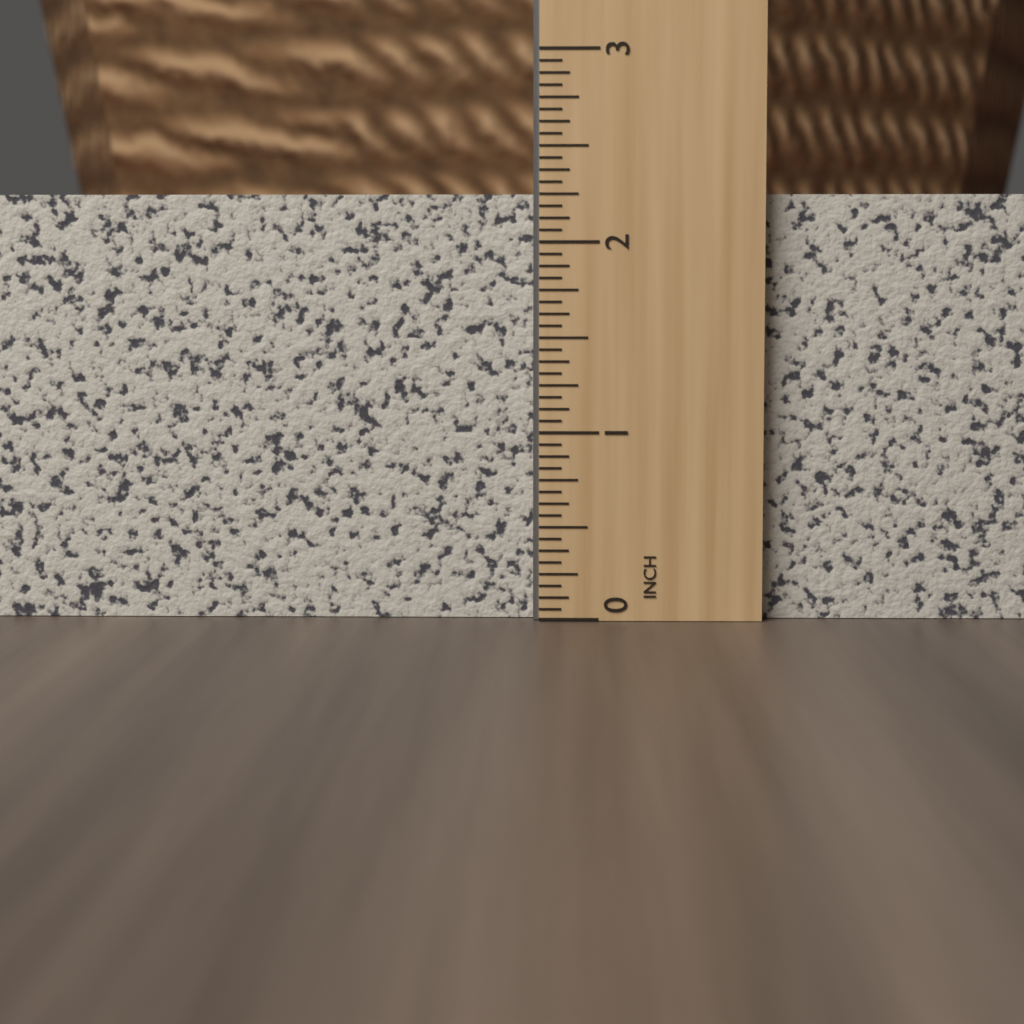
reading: 2.2500 in
